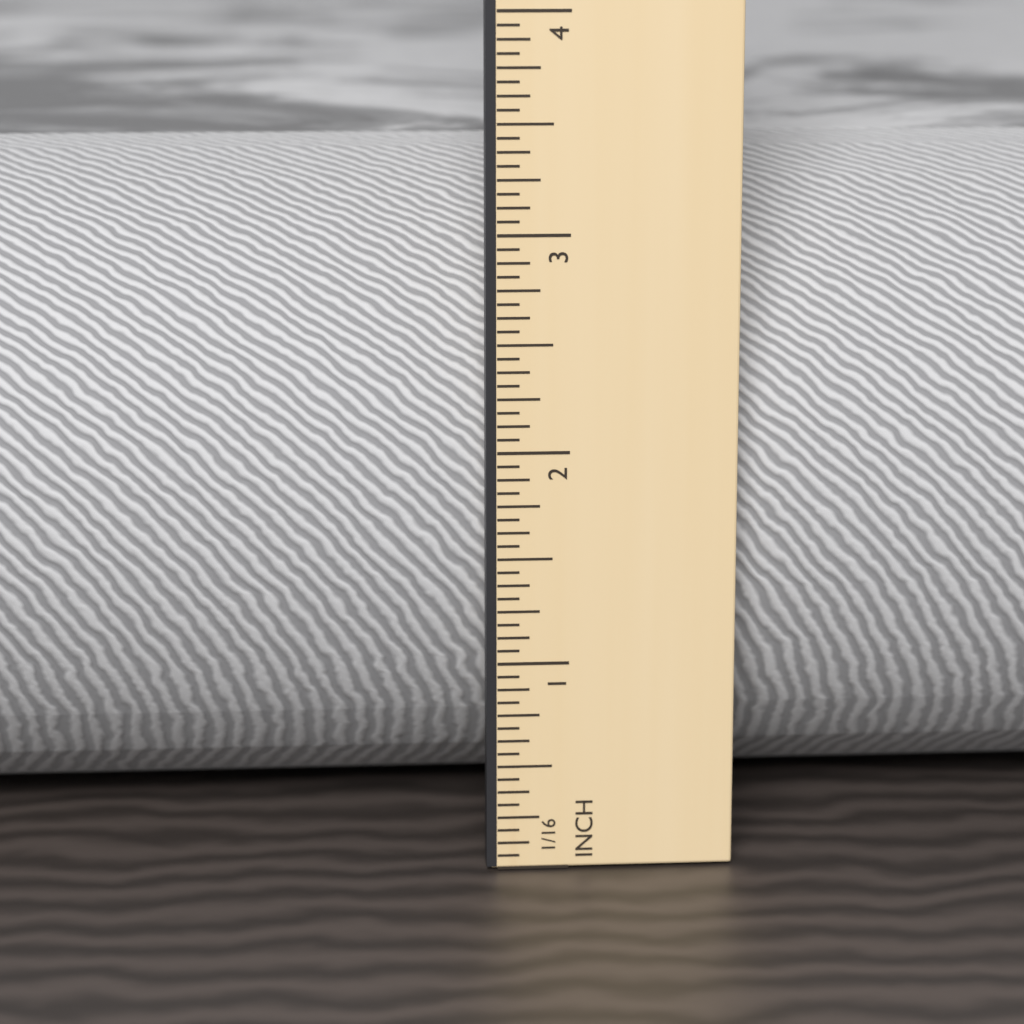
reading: 3.3125 in
